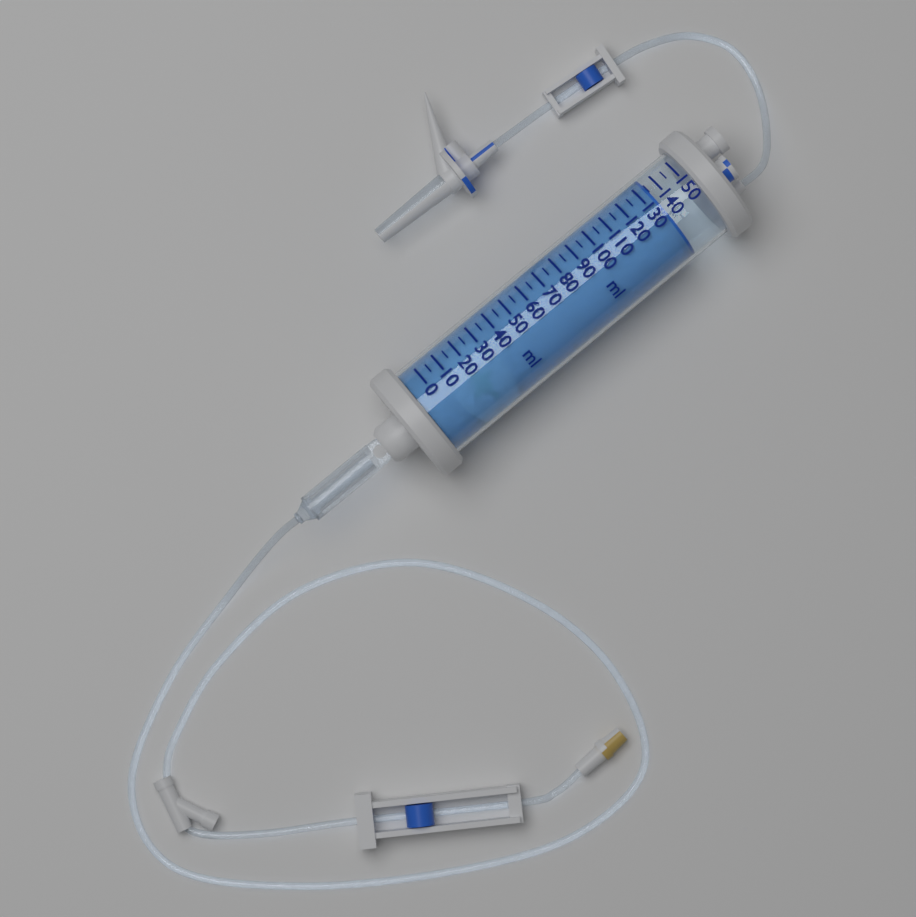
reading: 135 ml
